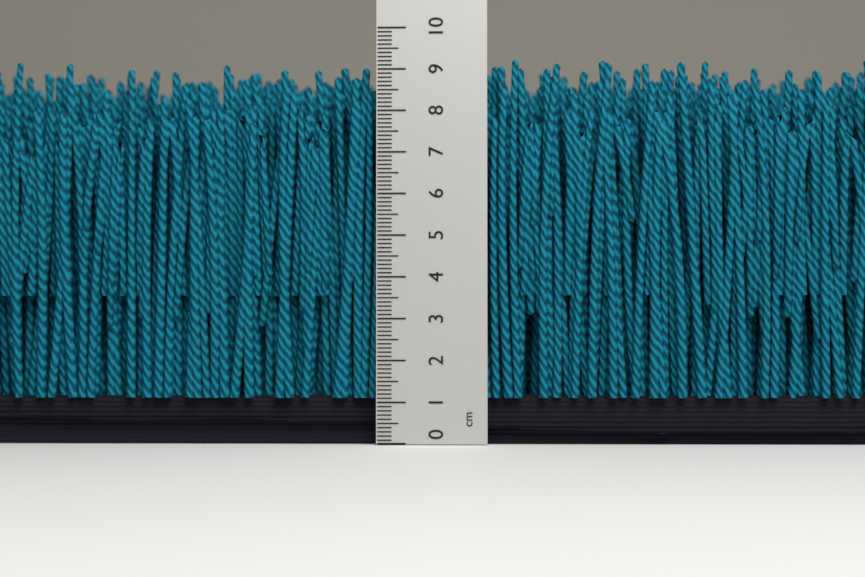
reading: 9.3 cm
